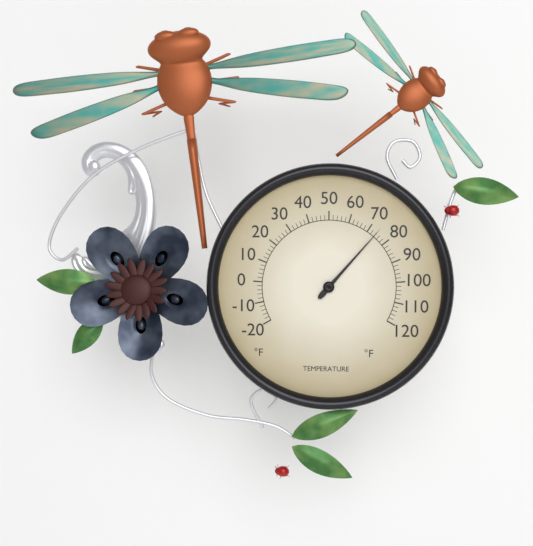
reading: 74 °F
